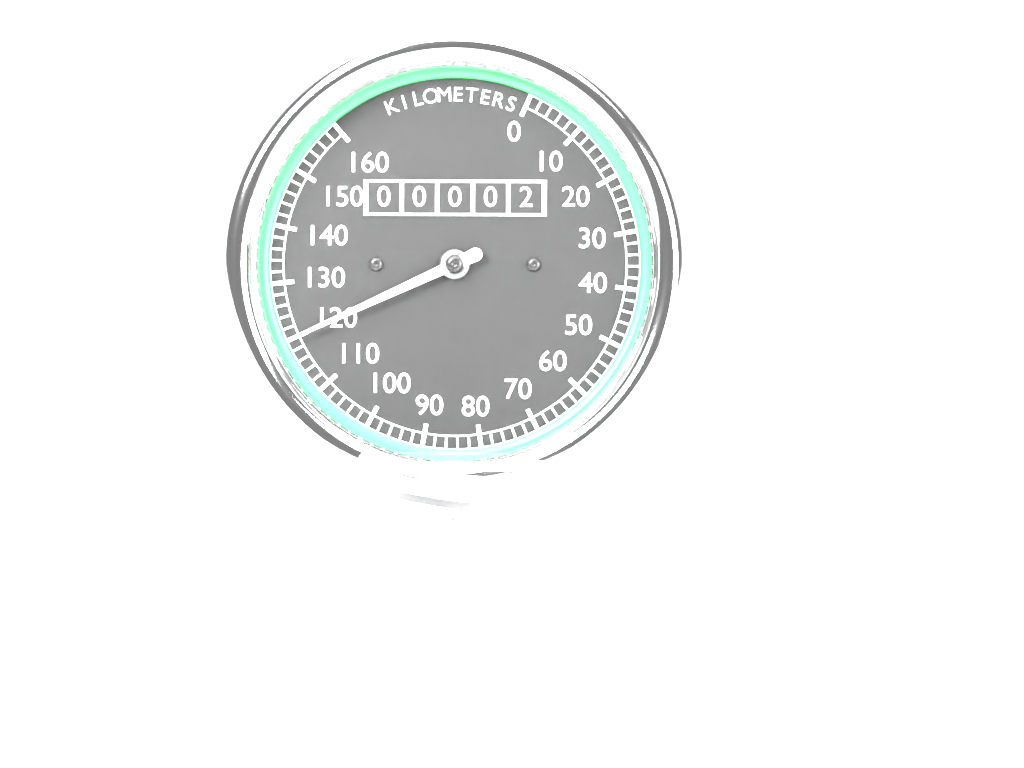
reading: 120 km/h
